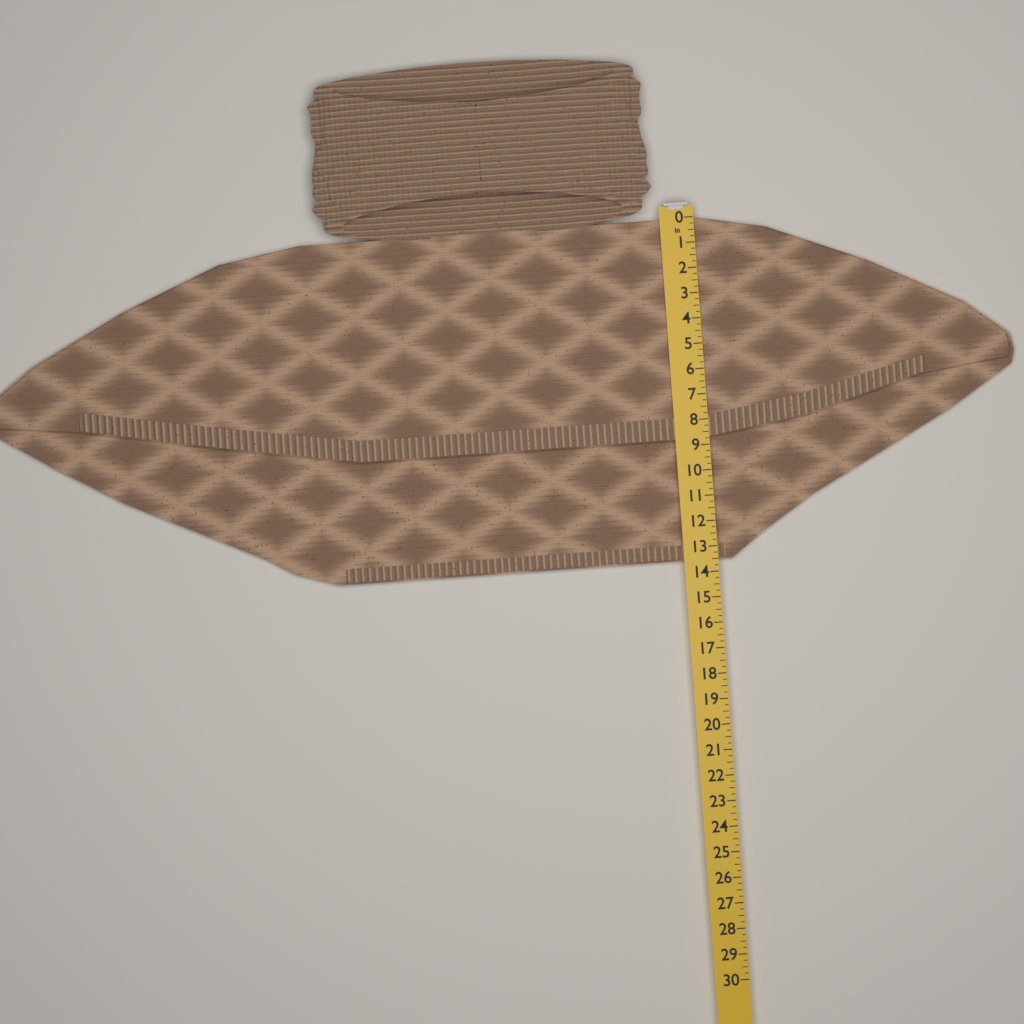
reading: 13.50 in
